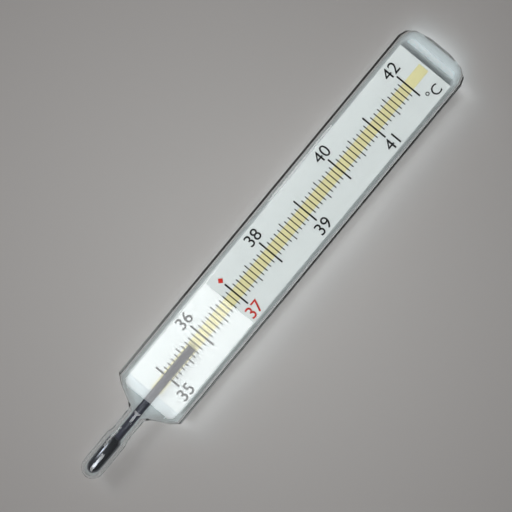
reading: 35.7 °C
